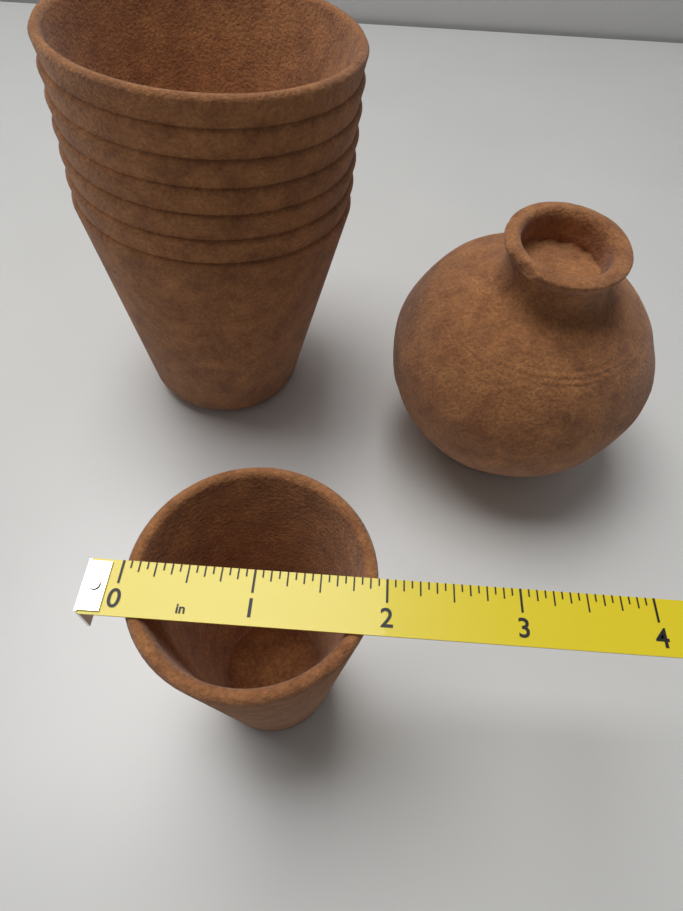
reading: 1.9375 in
